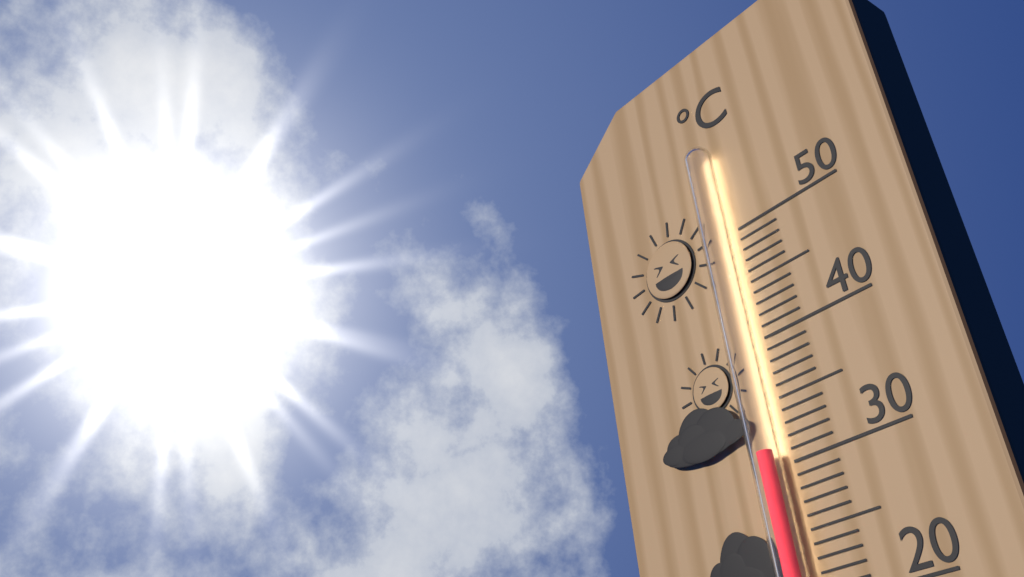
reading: 31 °C
